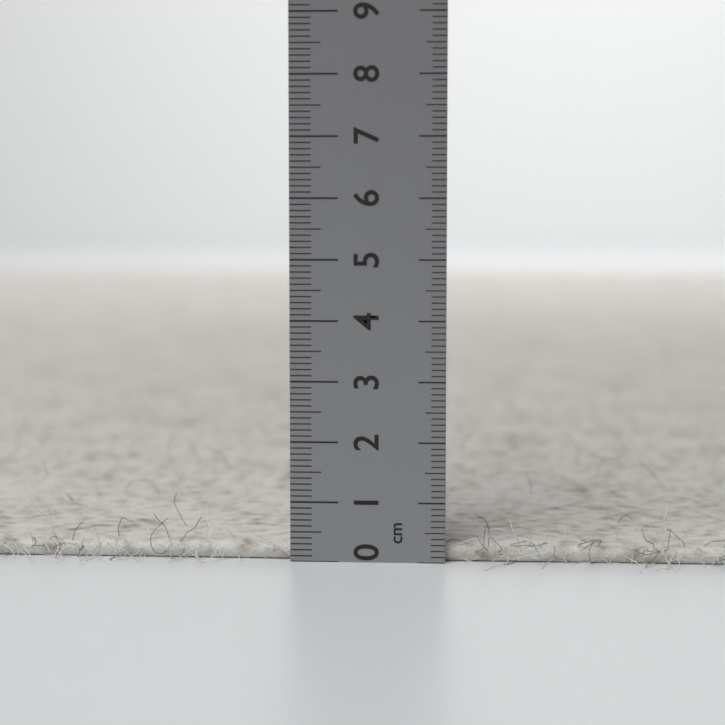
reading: 0.3 cm
